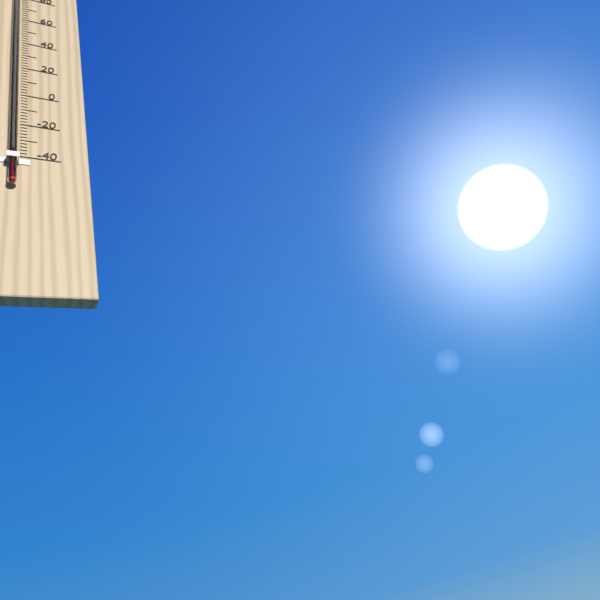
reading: -38 °F
